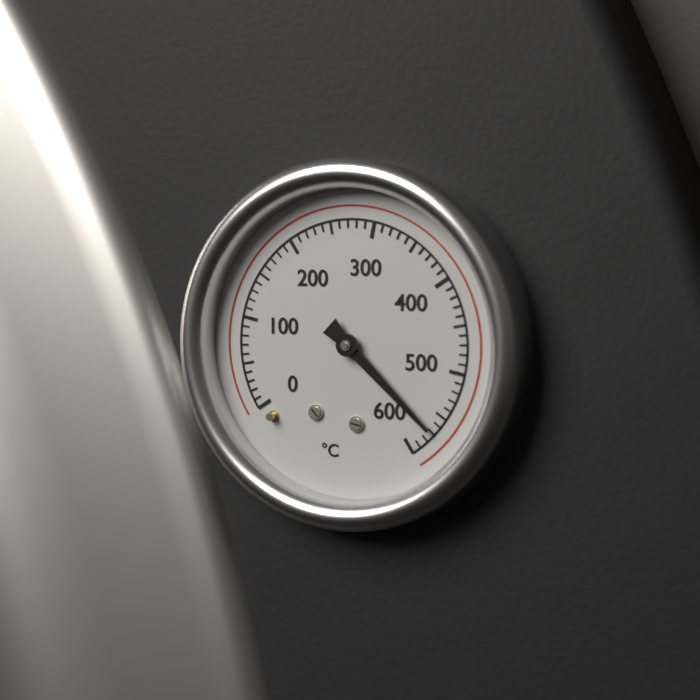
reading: 570 °C
